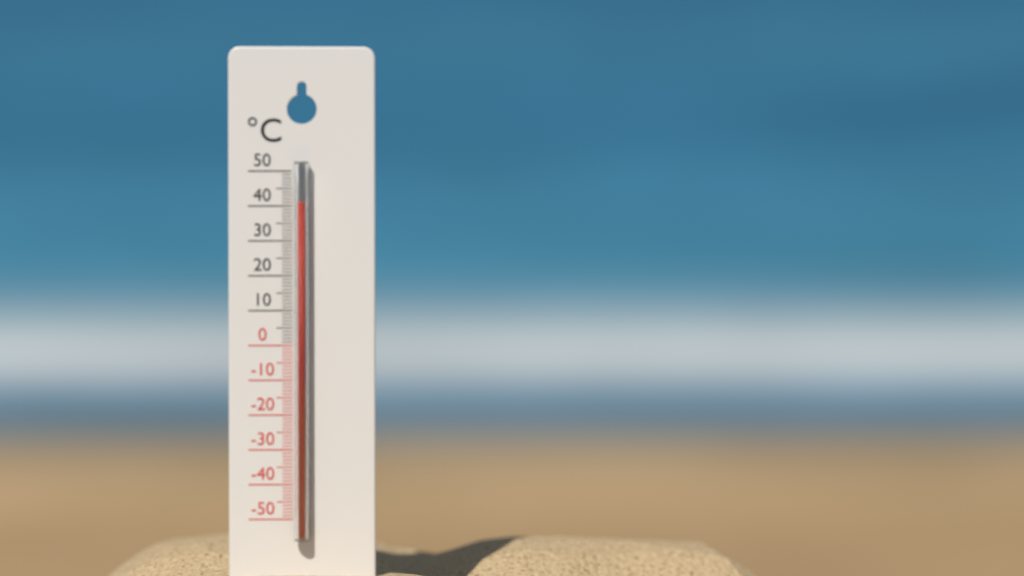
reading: 41 °C
